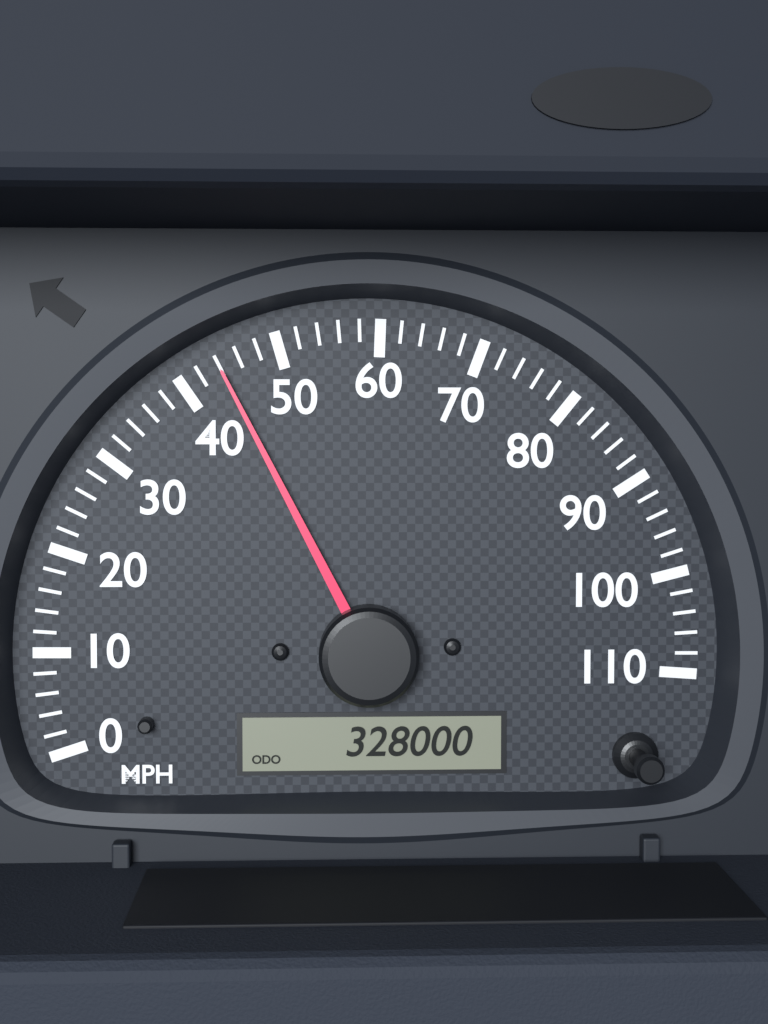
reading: 44 MPH
